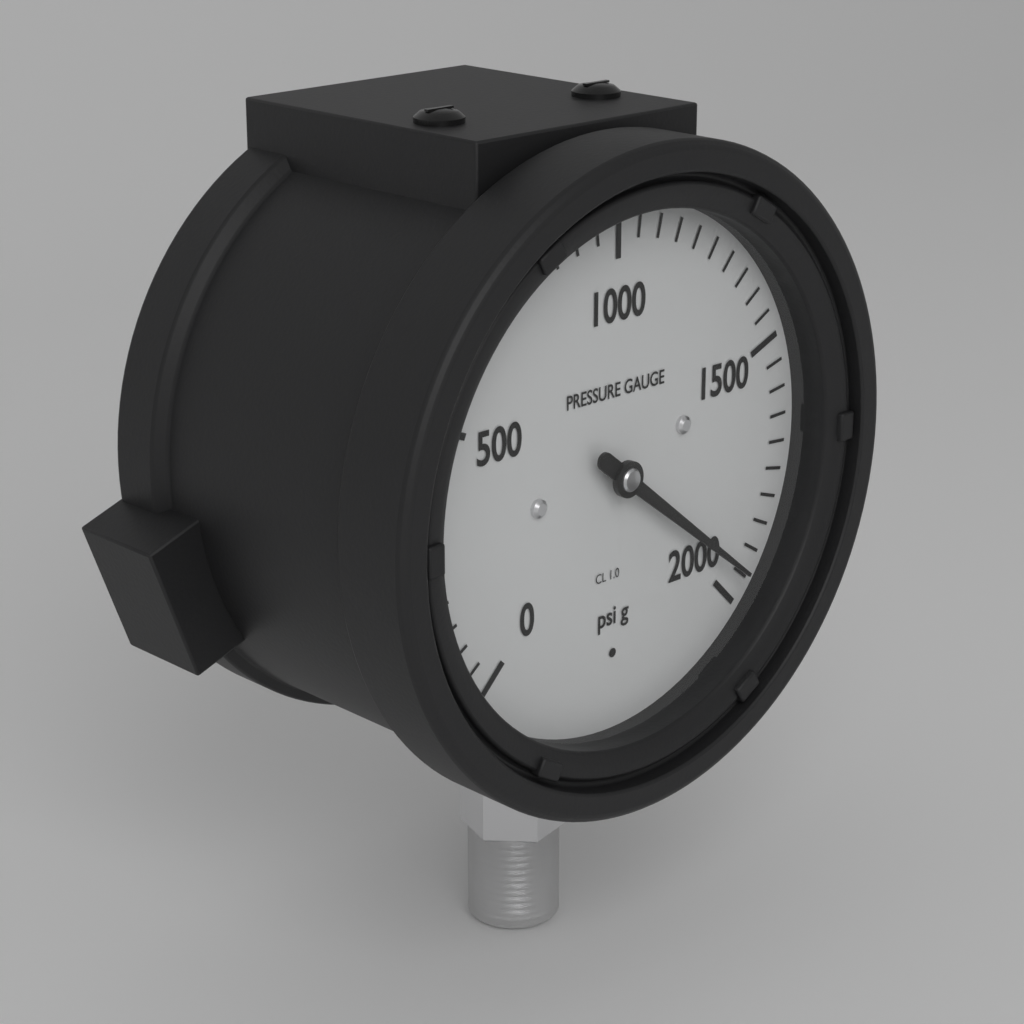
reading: 1950 psi
